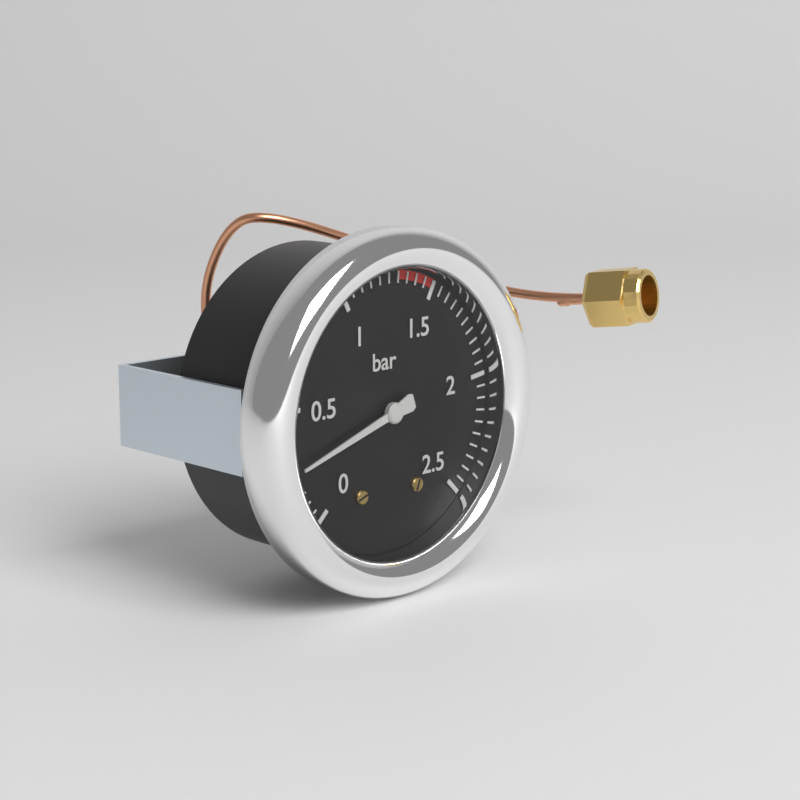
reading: 0.25 bar
